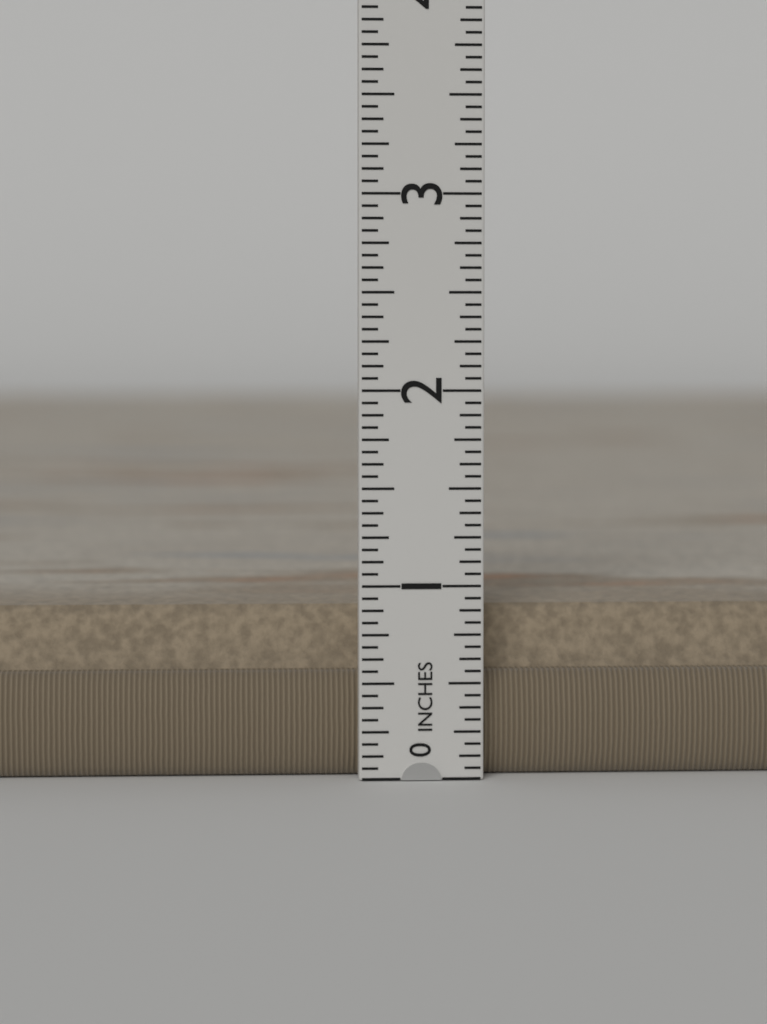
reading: 0.8750 in
